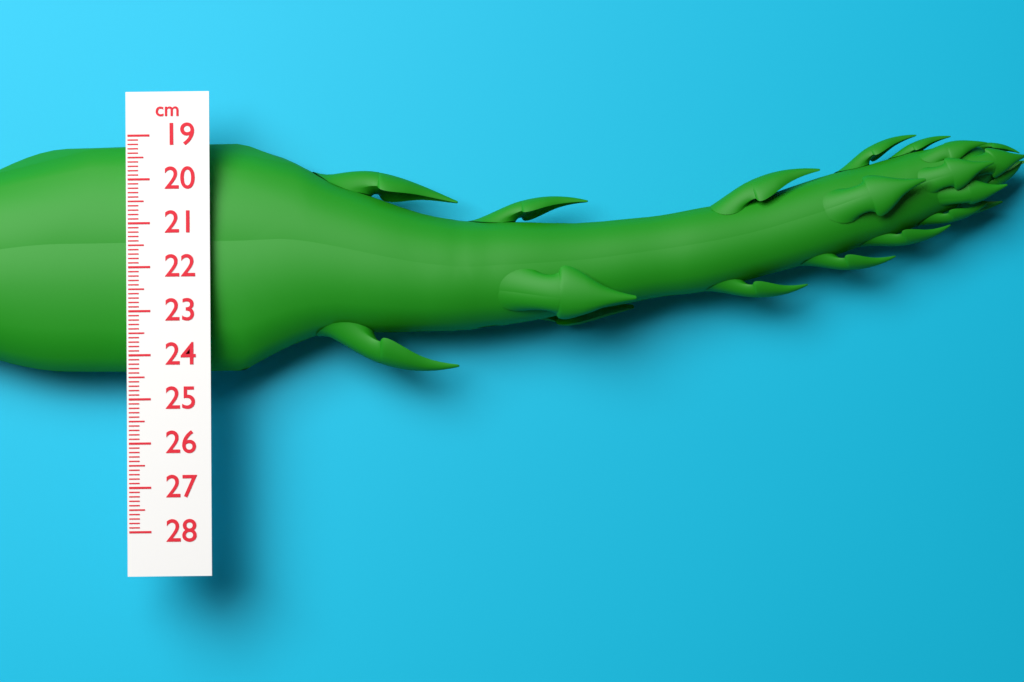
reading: 24.4 cm
